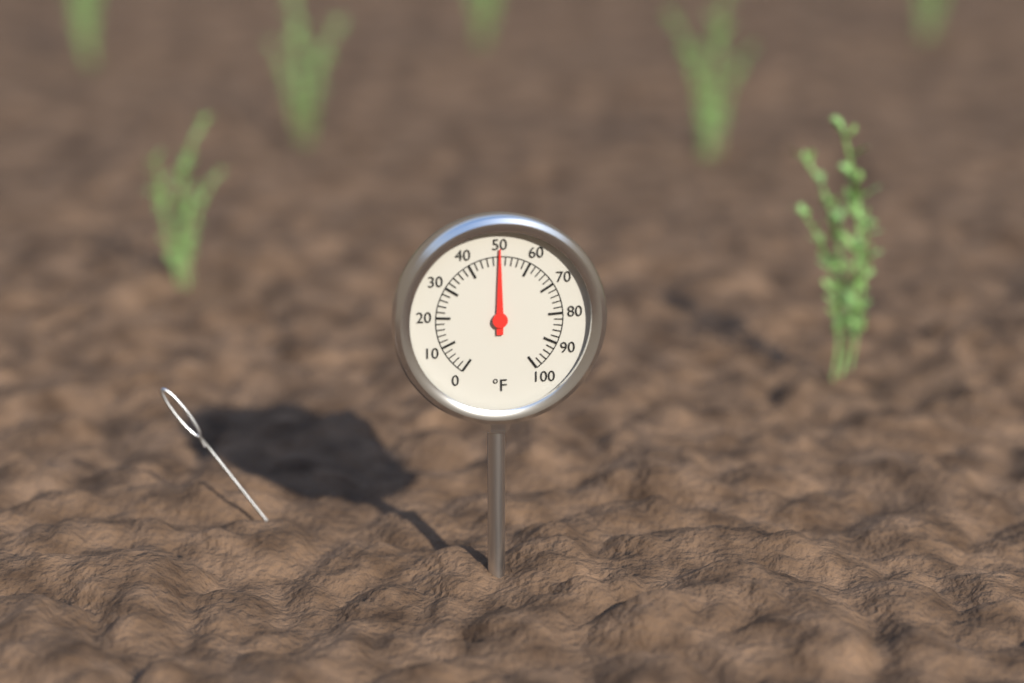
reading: 50 °F
